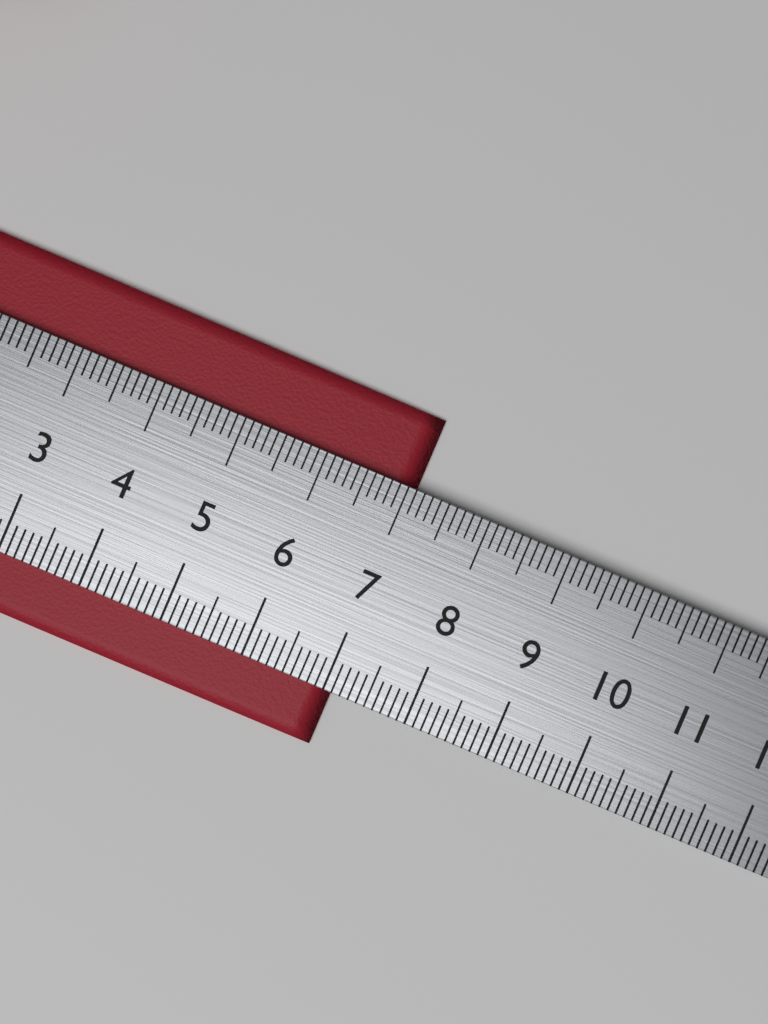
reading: 7.1 cm
